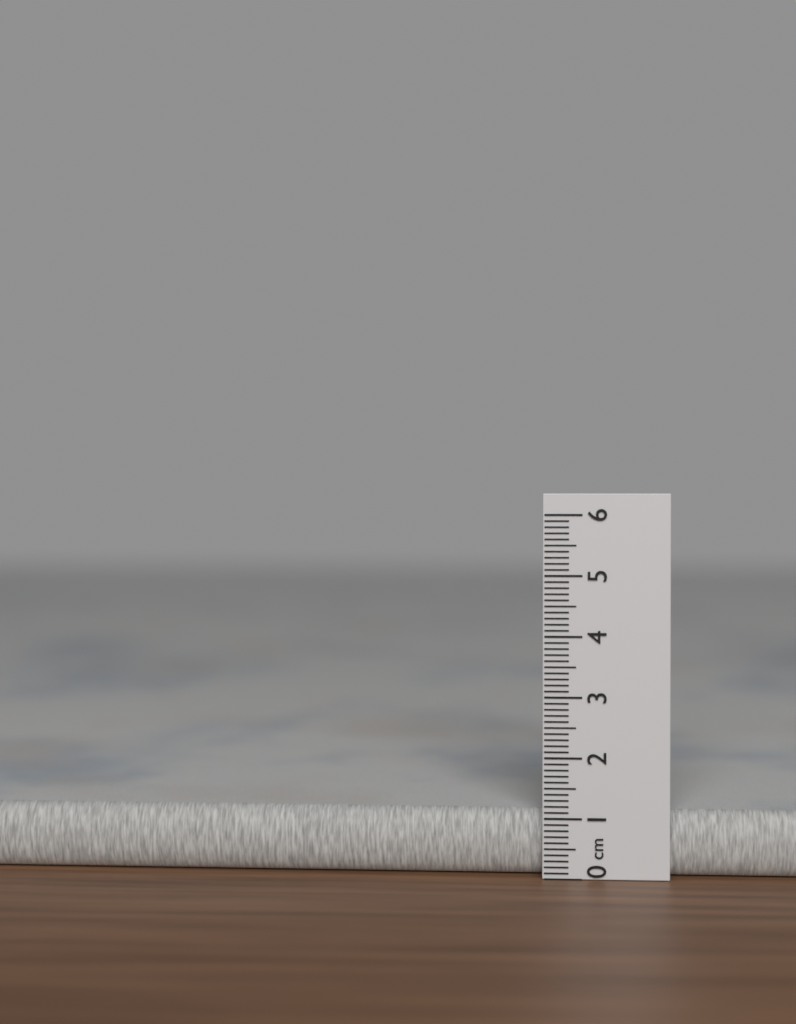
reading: 1.1 cm
